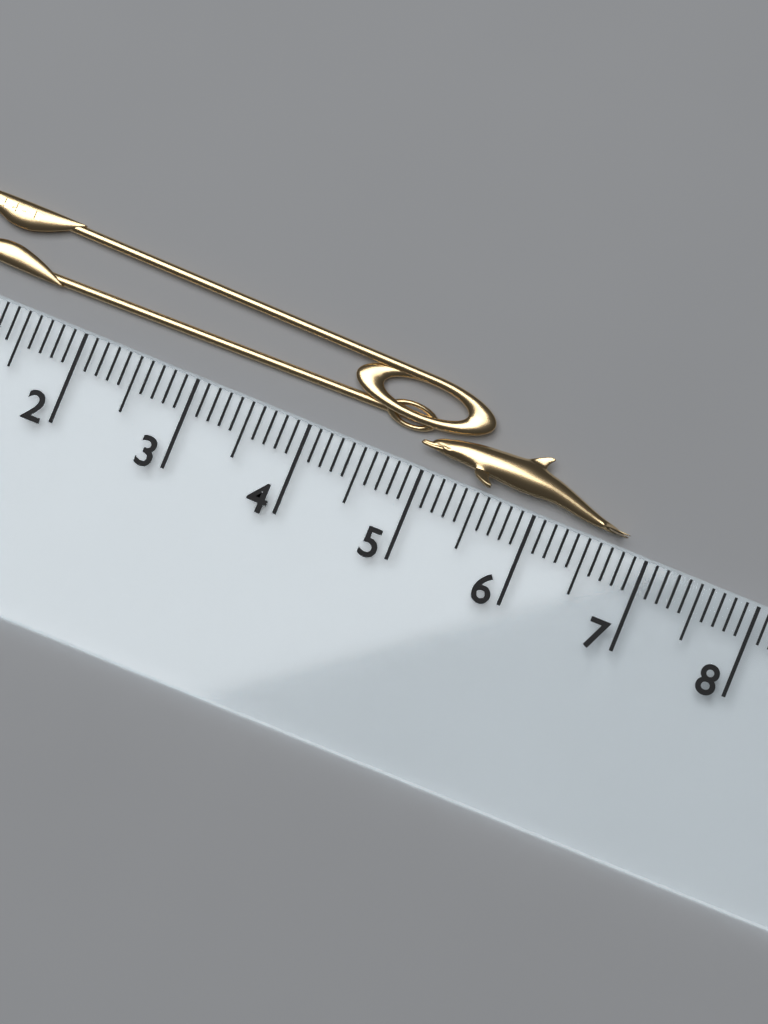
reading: 6.8 cm
